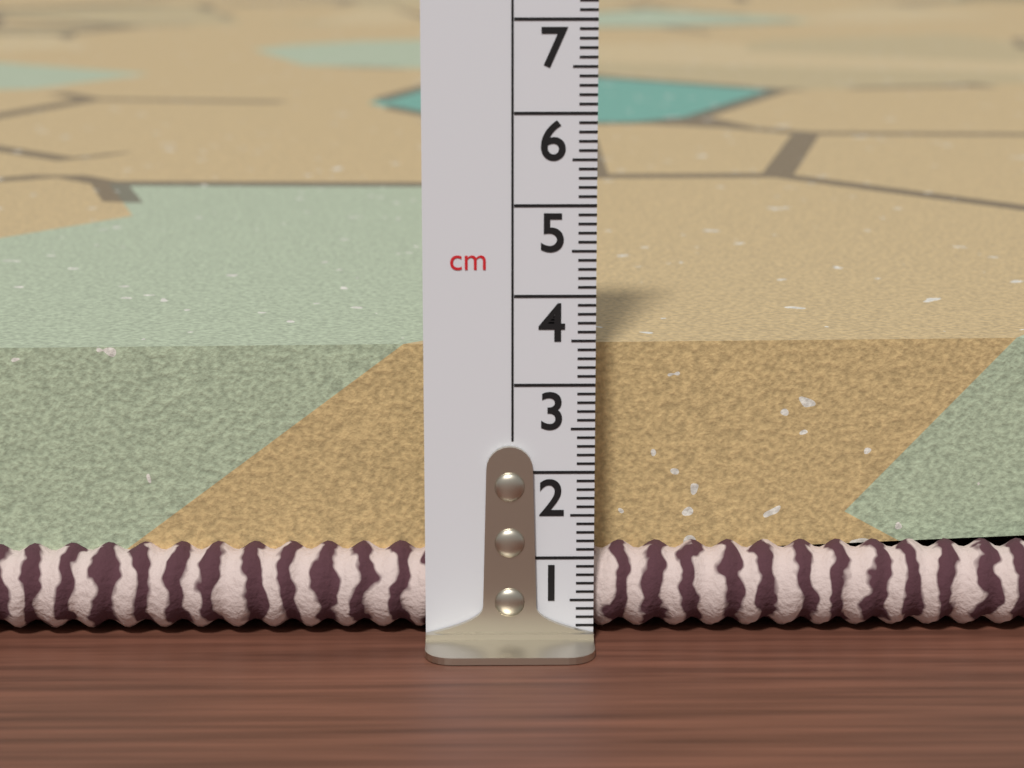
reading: 3.3 cm
